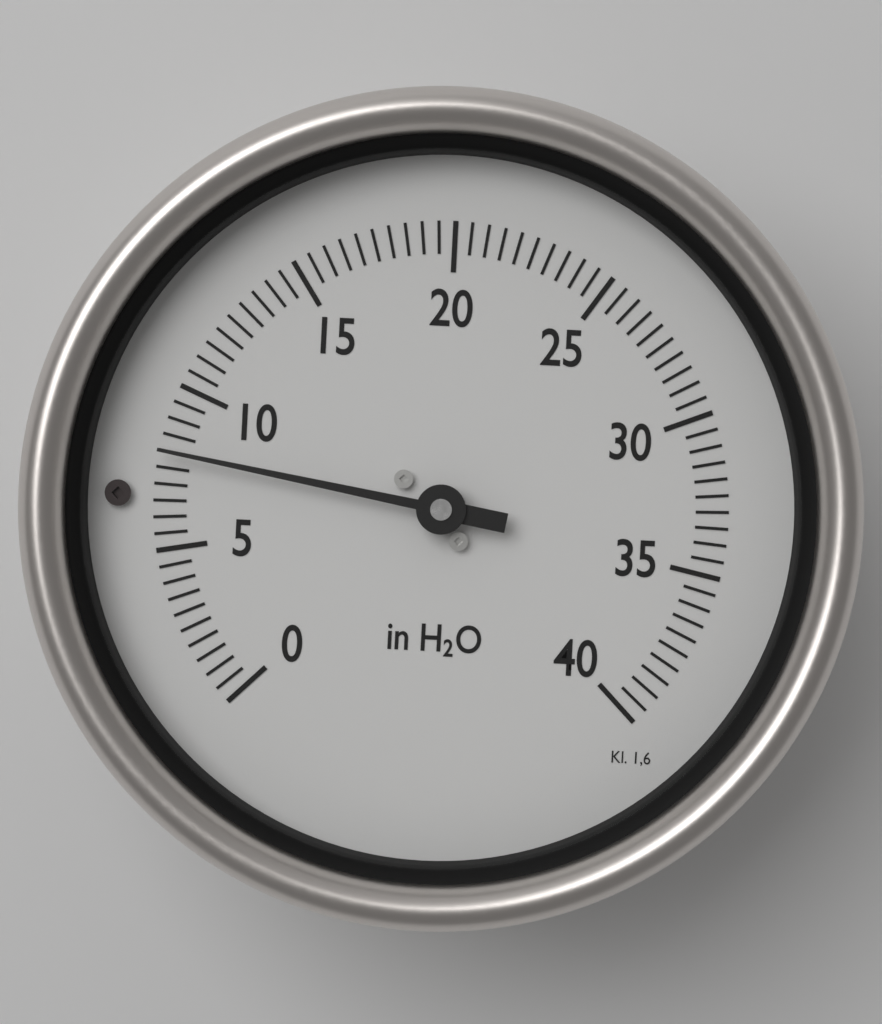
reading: 8.0 in H2O
